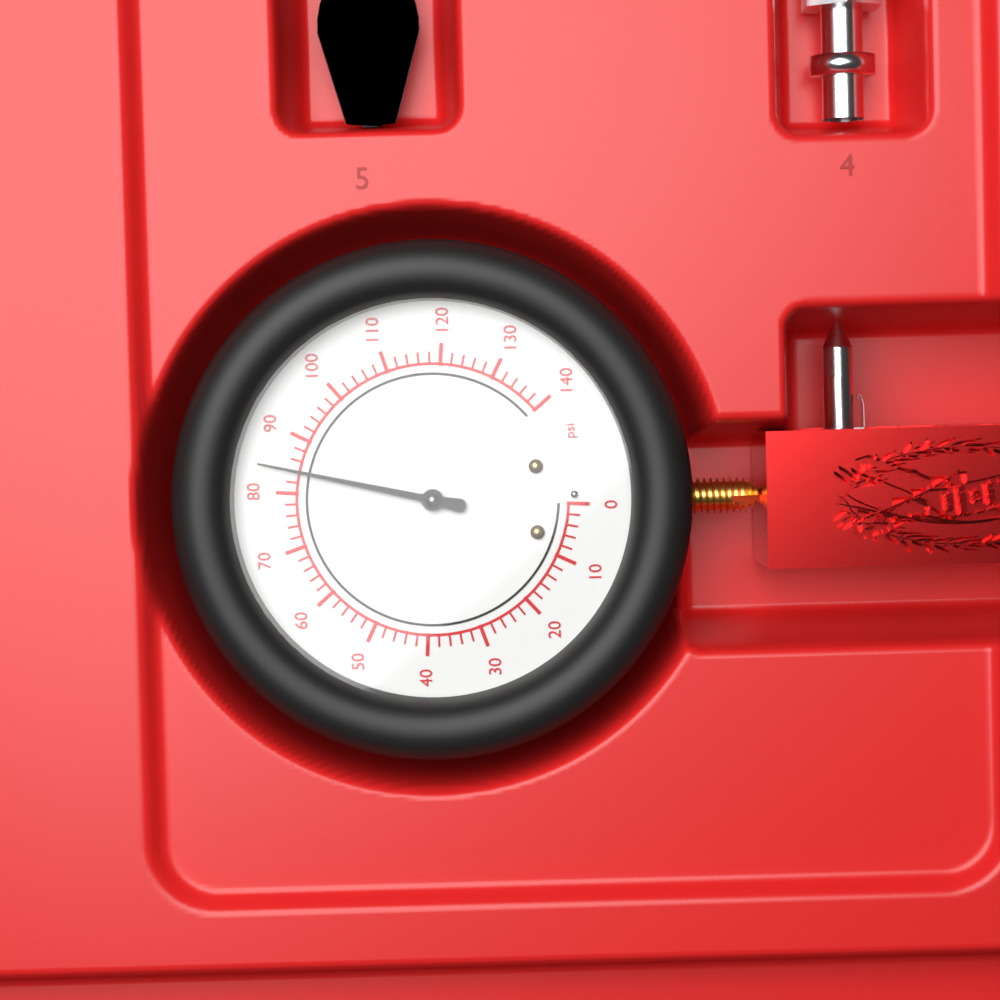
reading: 84 psi
